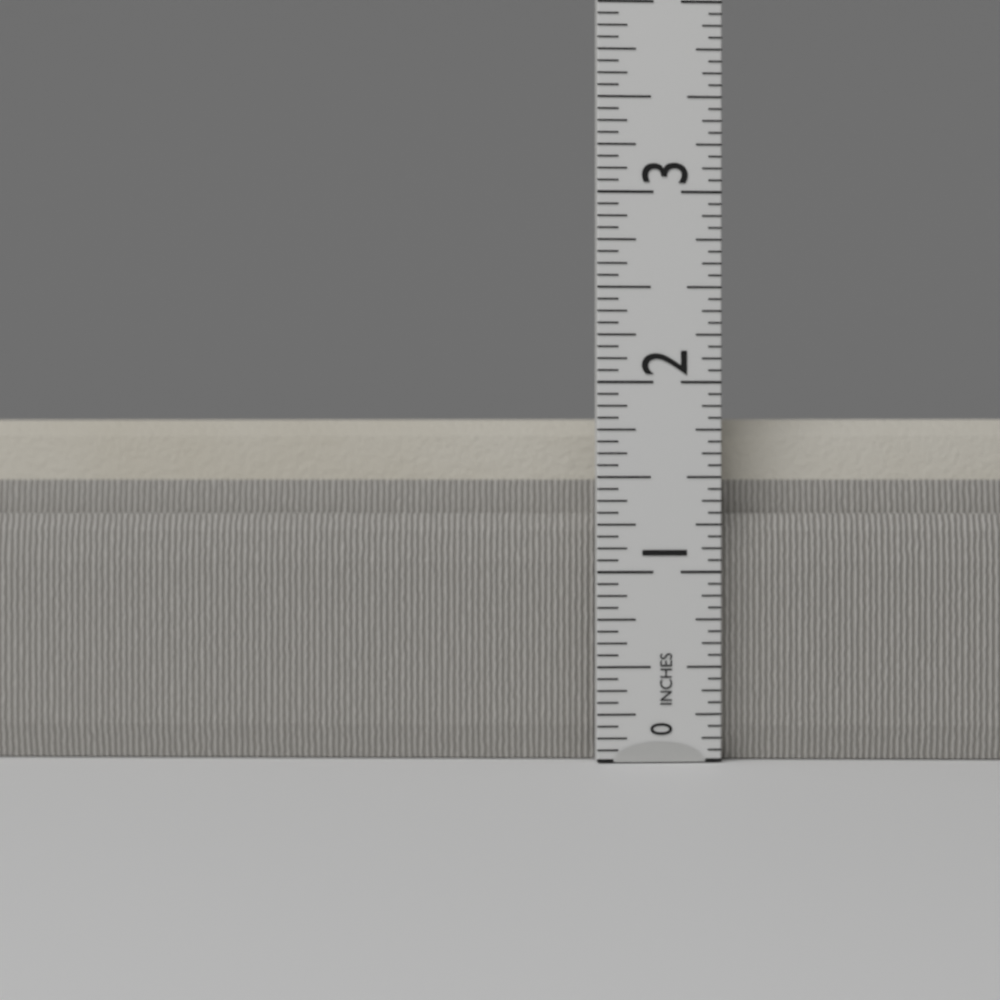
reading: 1.8125 in
